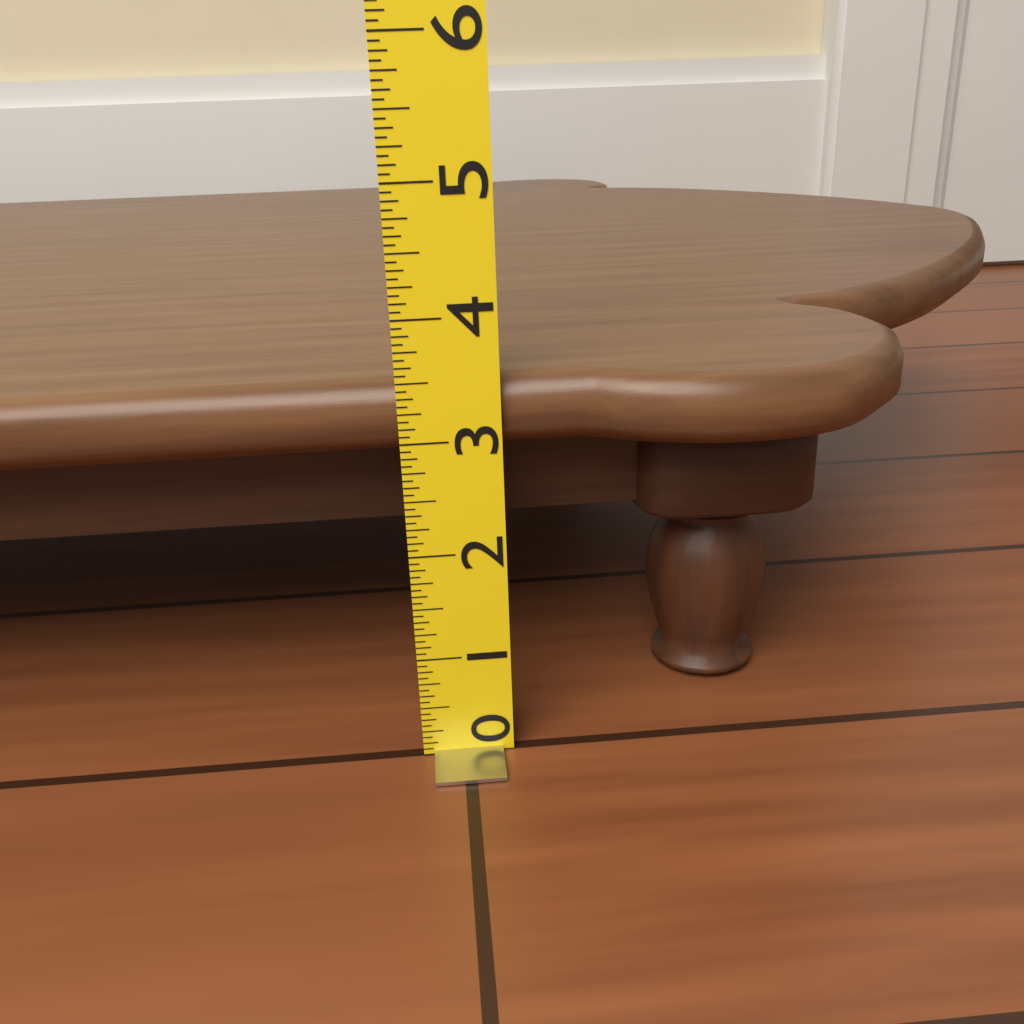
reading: 3.5000 (no unit)
